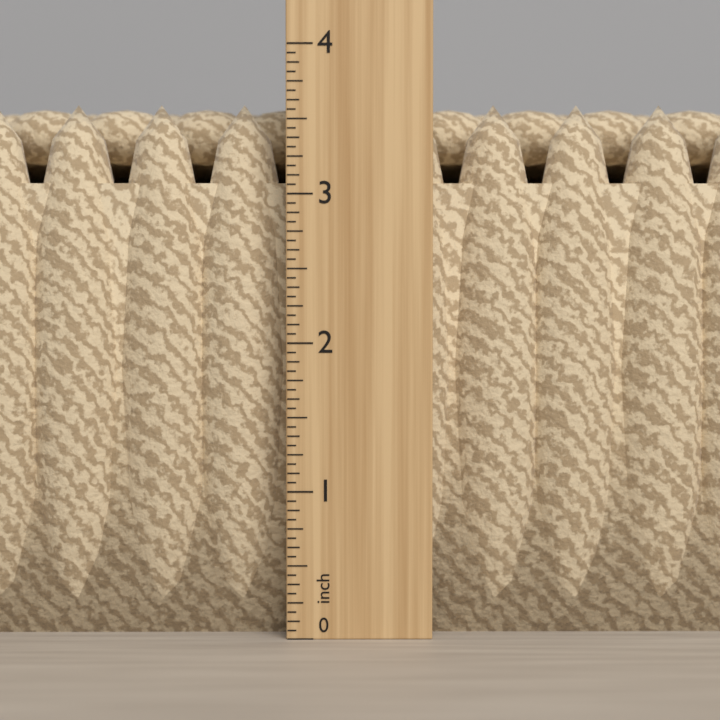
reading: 3.6250 in
